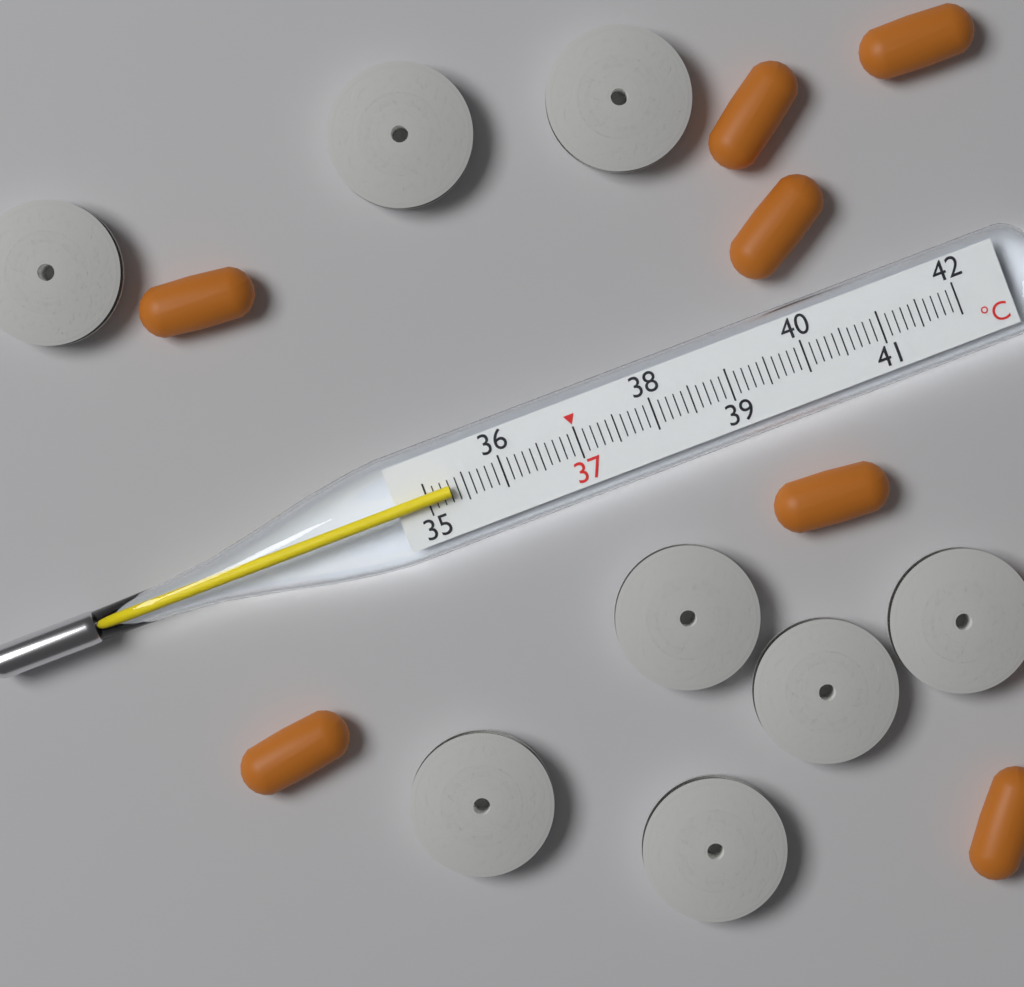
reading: 35.3 °C
